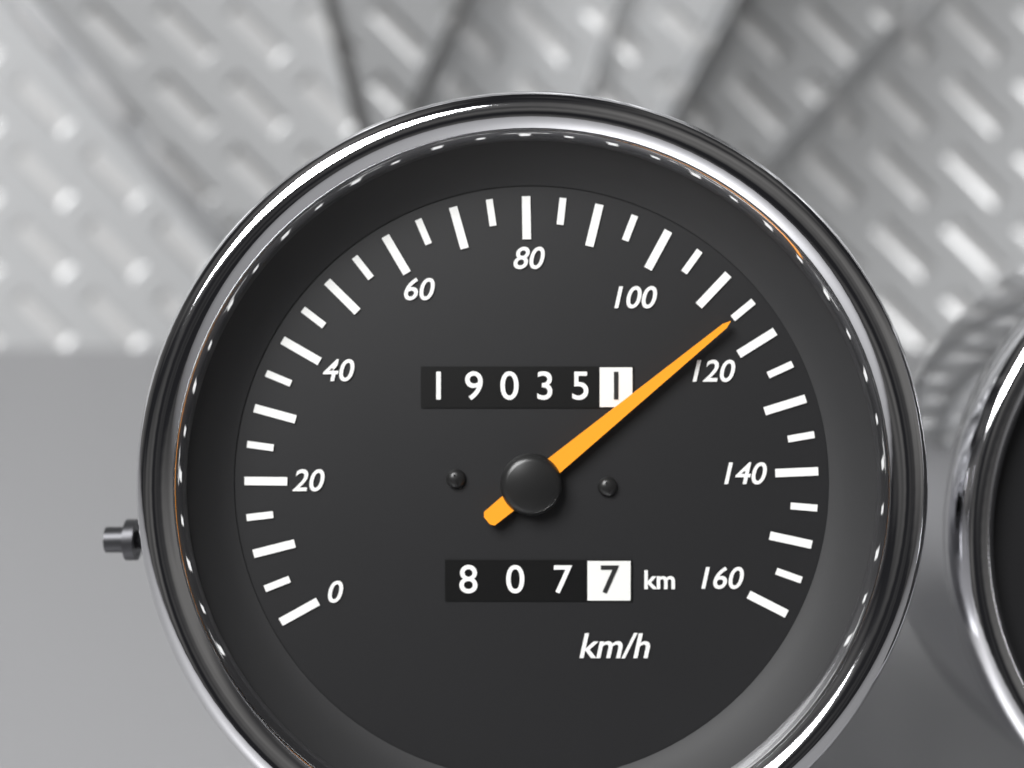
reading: 115 km/h
